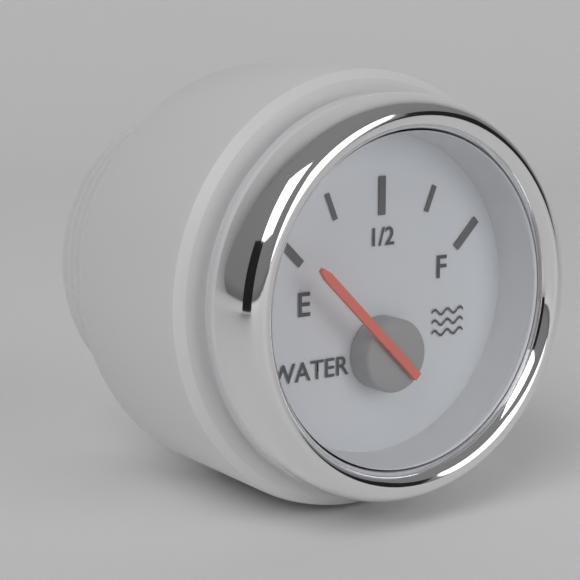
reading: 0.00 (no unit)
